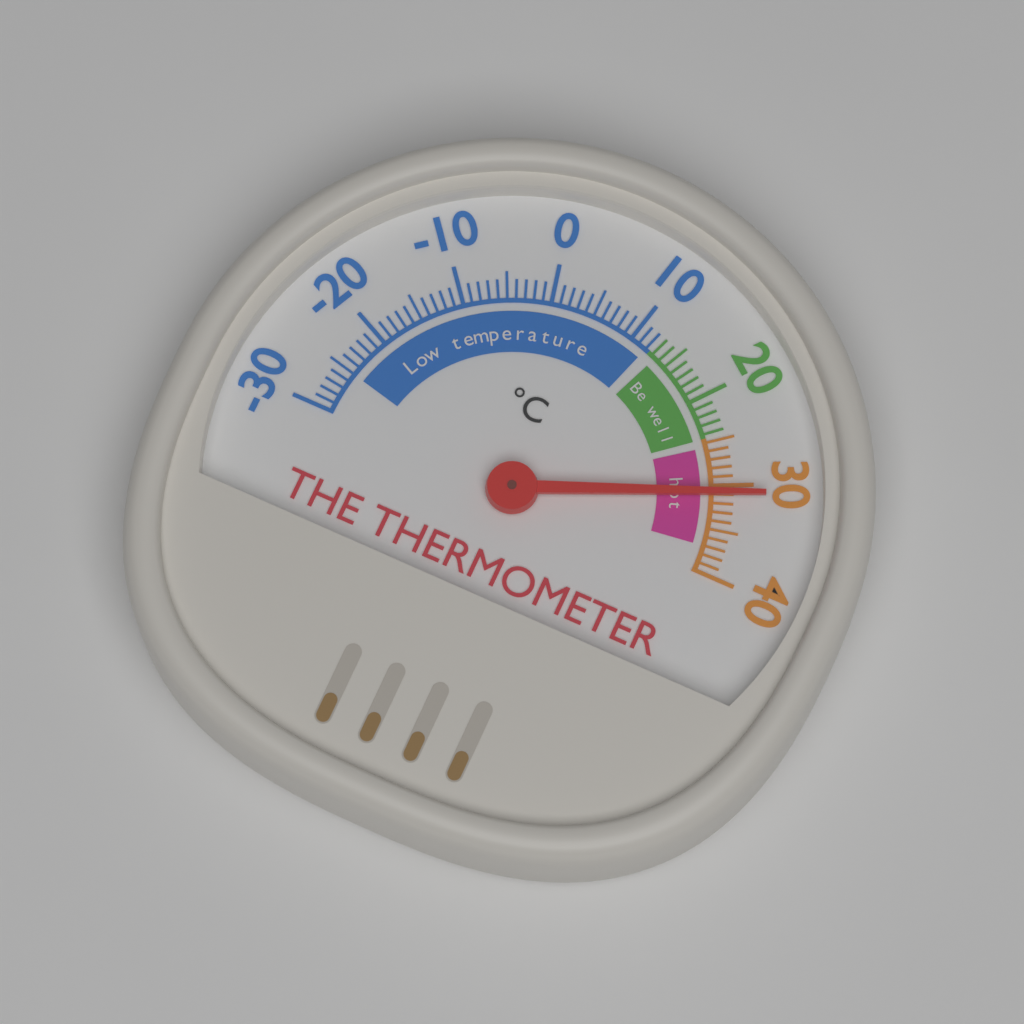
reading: 31 °C
